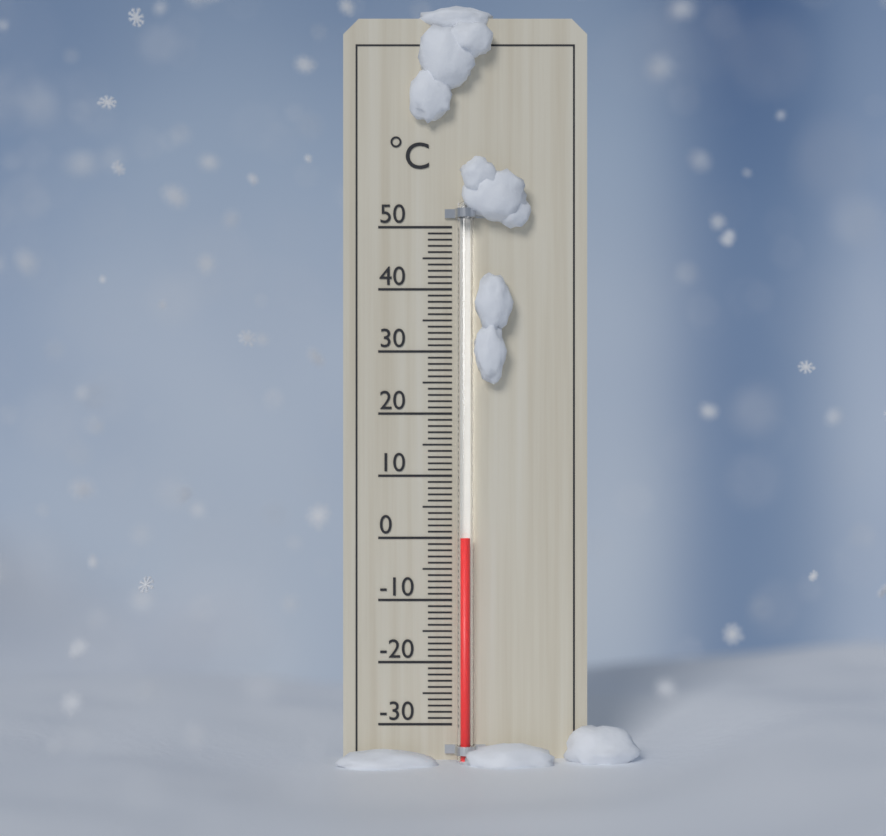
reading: 0 °C
